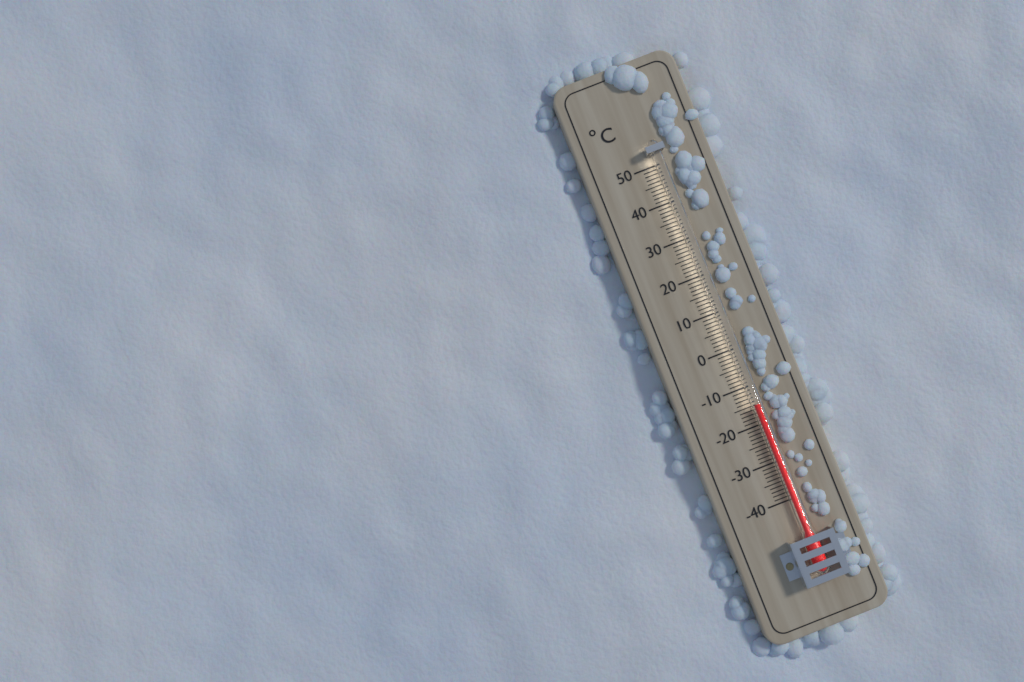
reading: -15 °C
